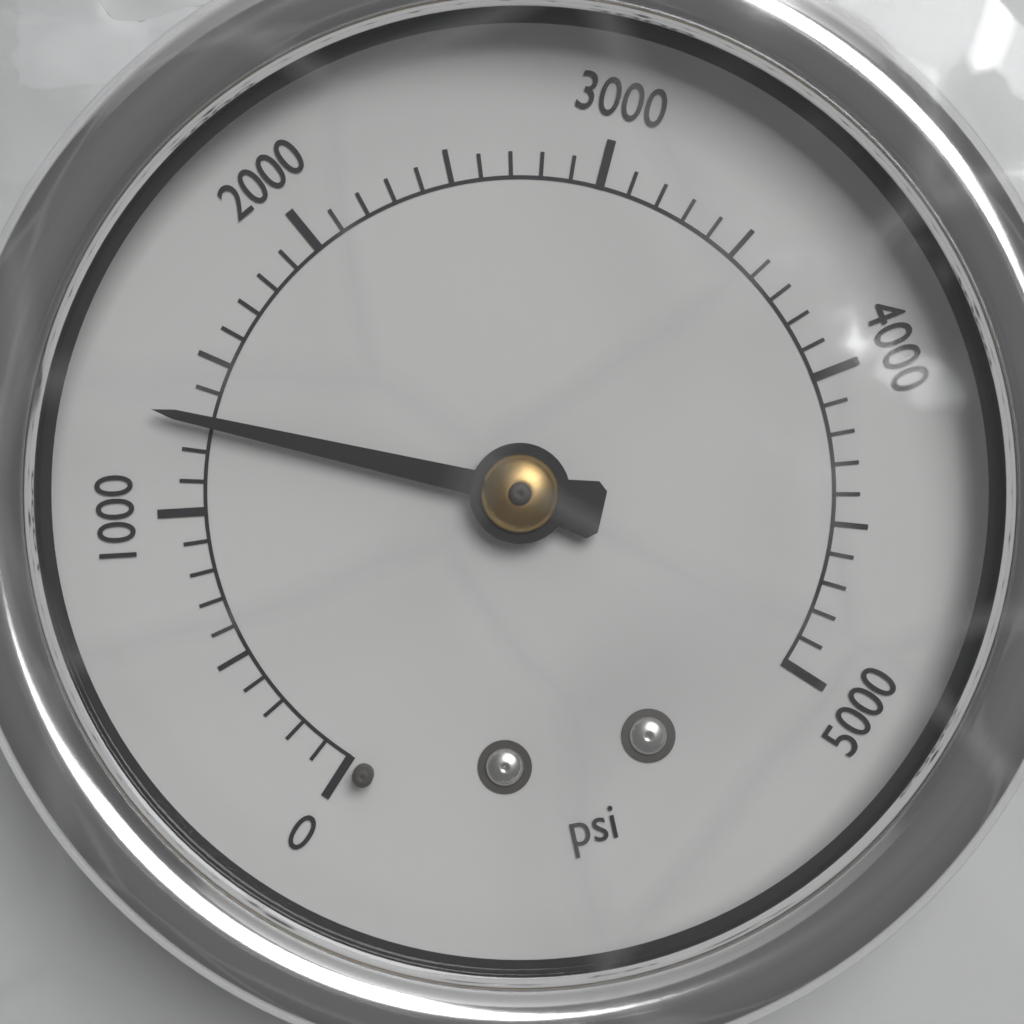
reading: 1300 psi
